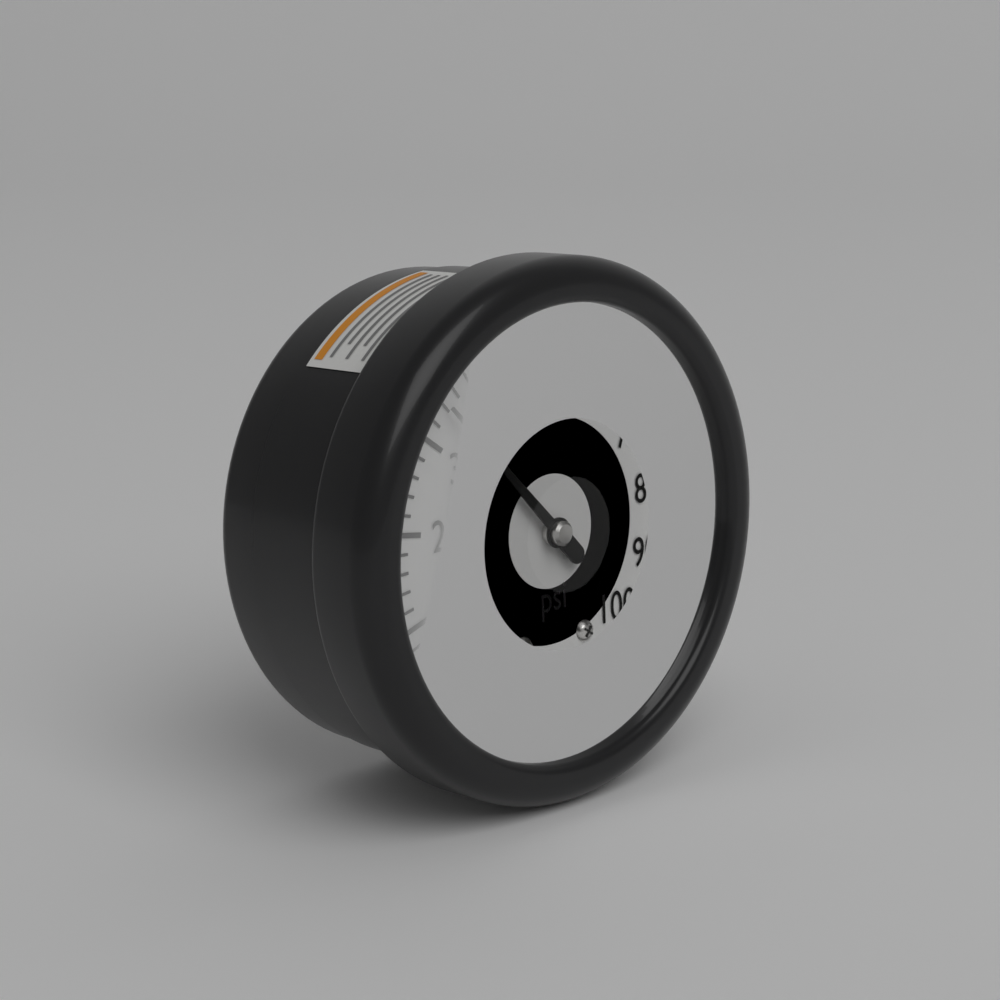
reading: 34 psi
